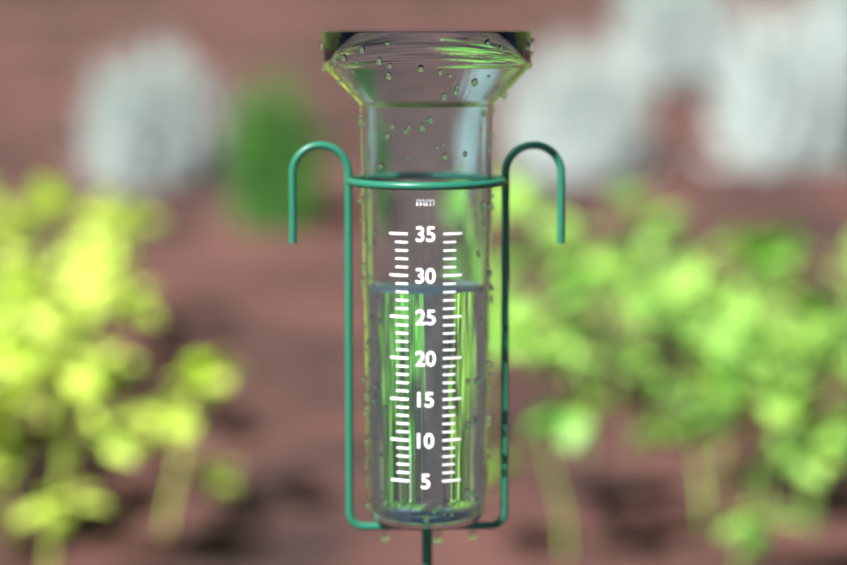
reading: 28 mm
